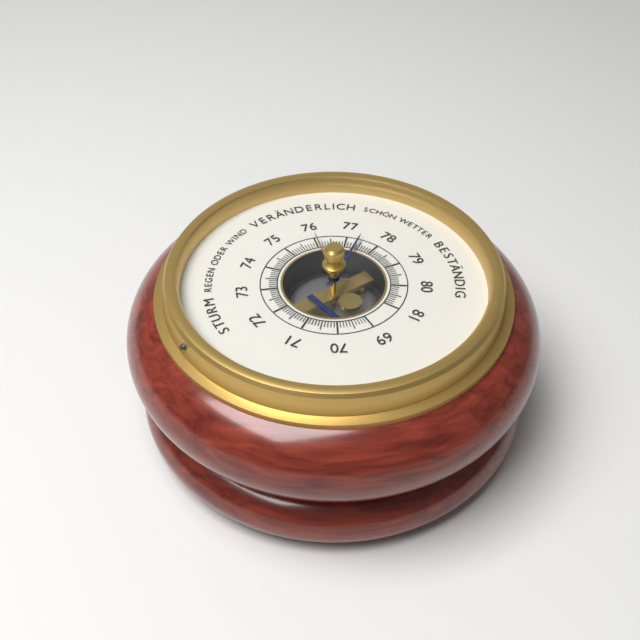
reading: 77.4 (no unit)
